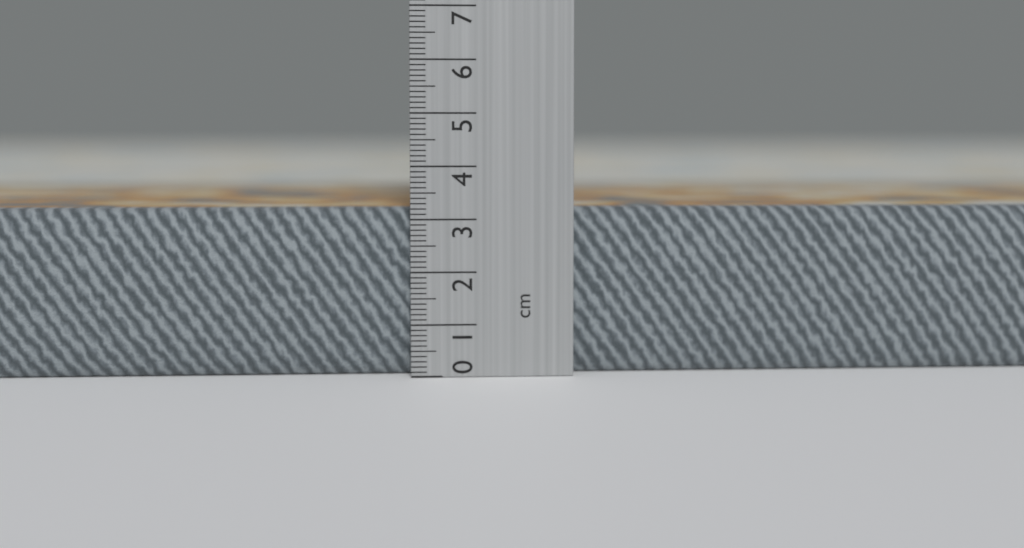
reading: 3.2 cm
